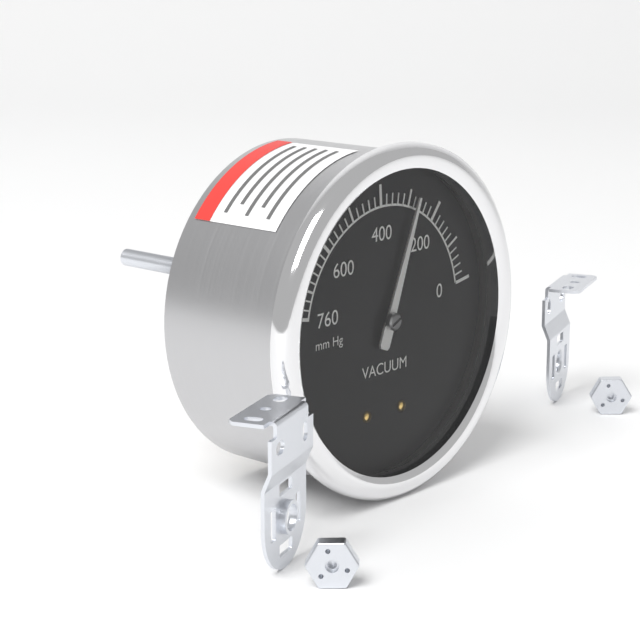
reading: 280 mm Hg
